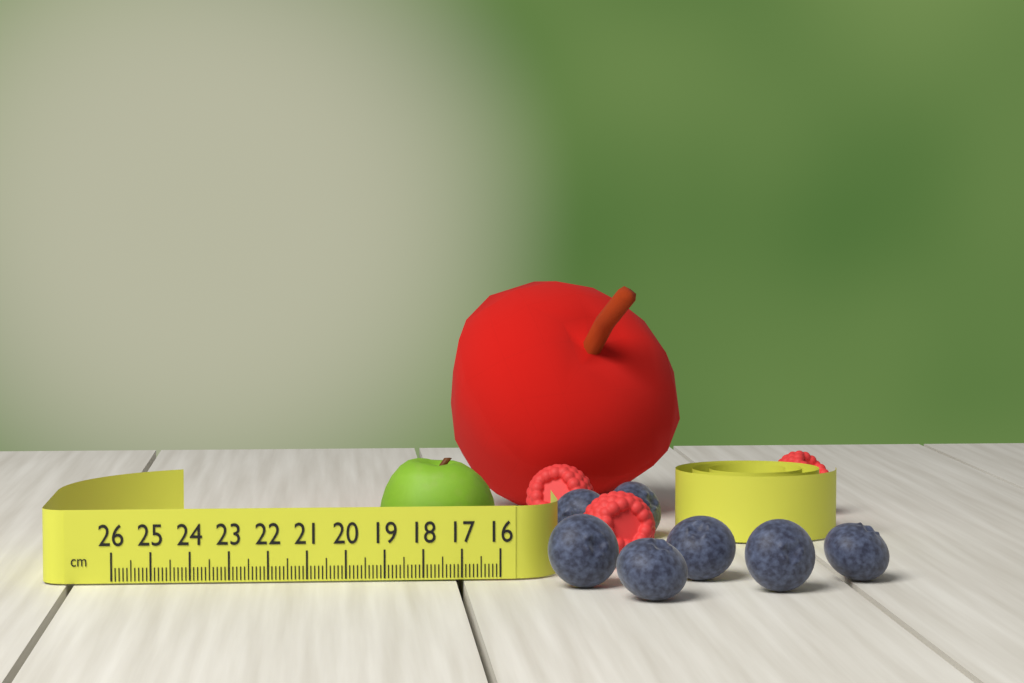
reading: 19.1 cm
